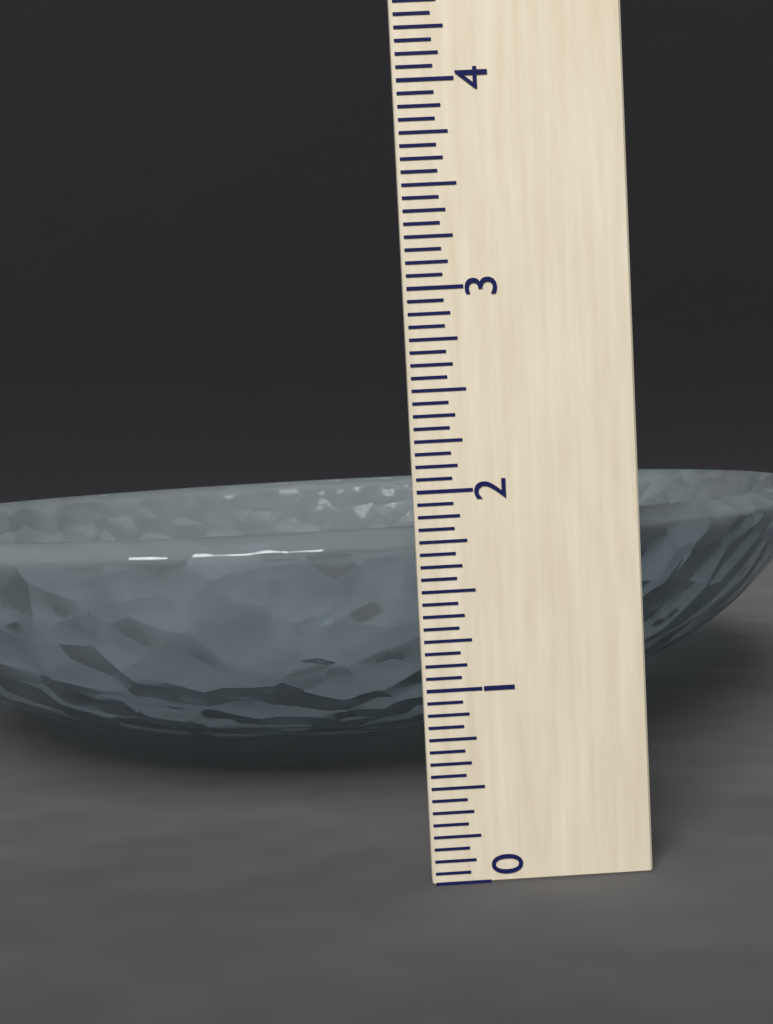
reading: 1.8125 (no unit)
